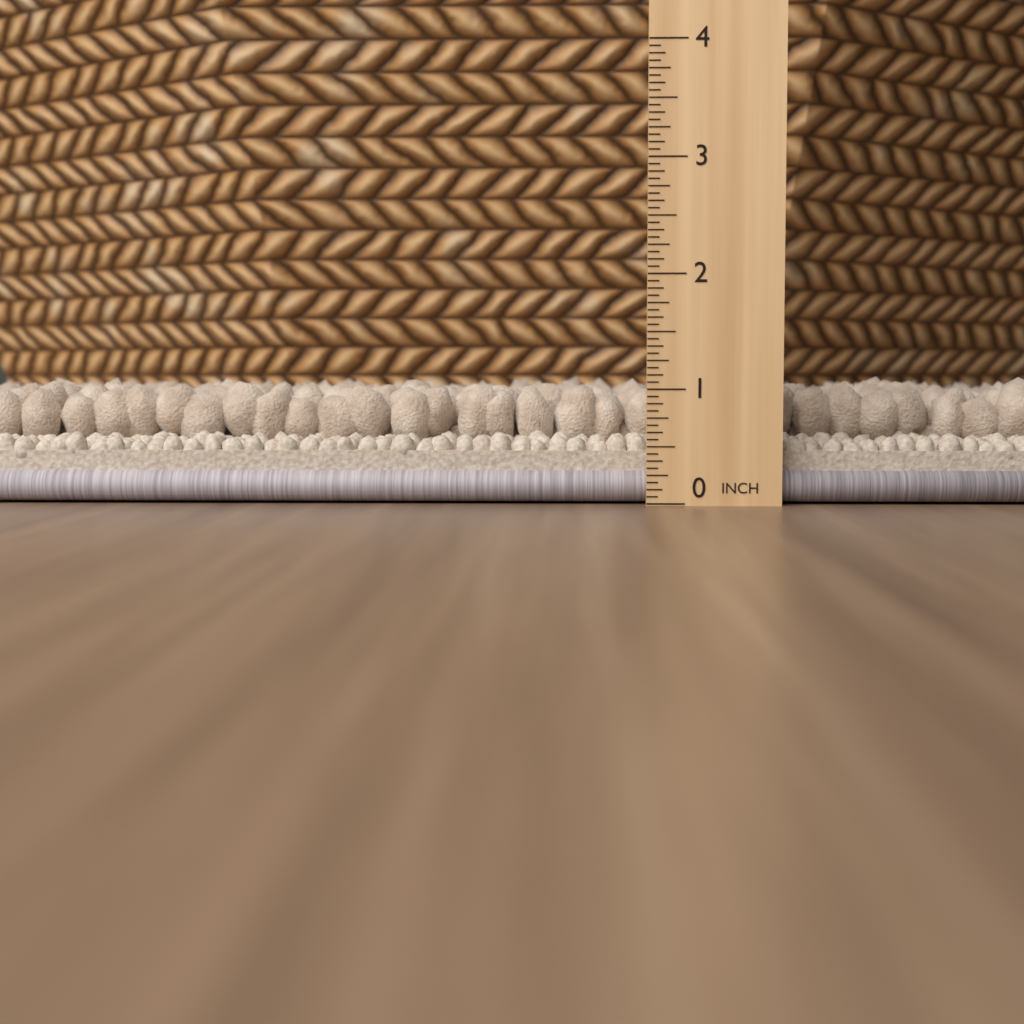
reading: 1.1250 in
